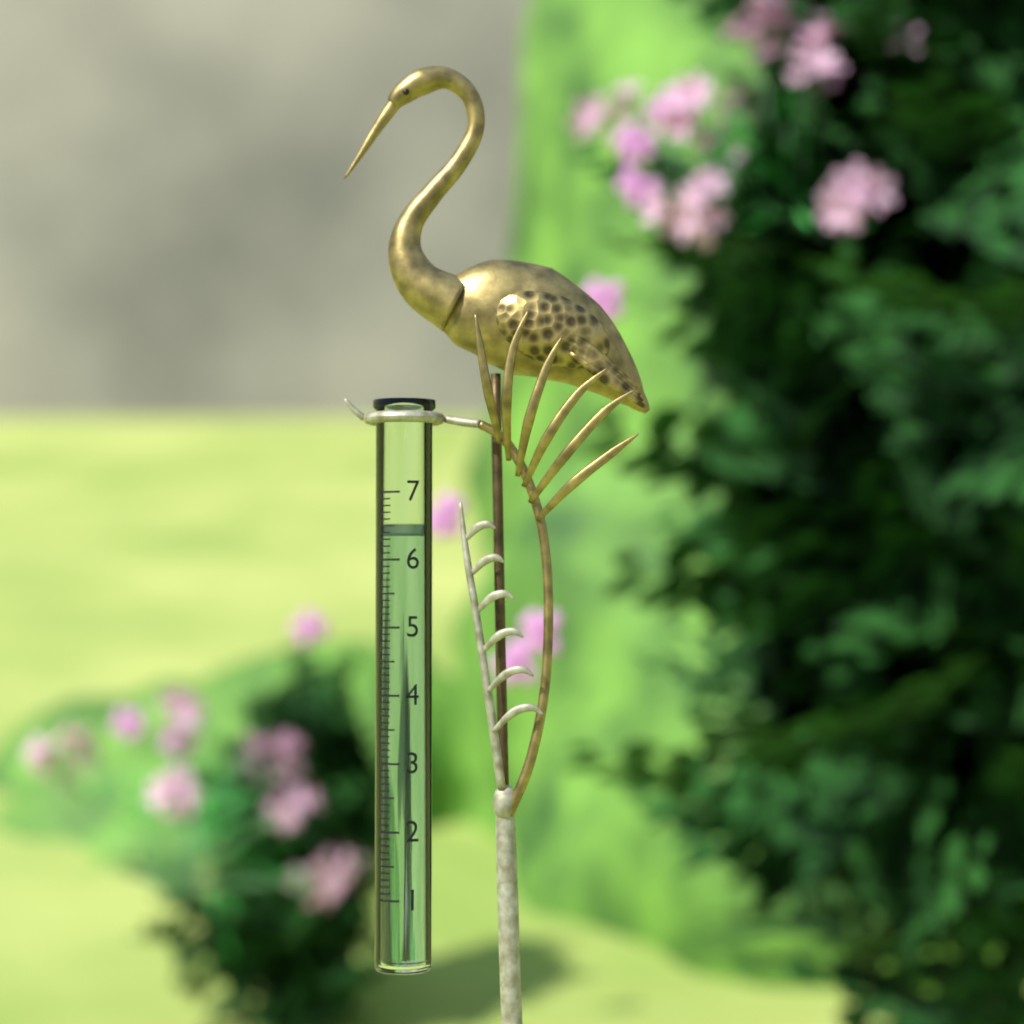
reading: 6.4 (no unit)
